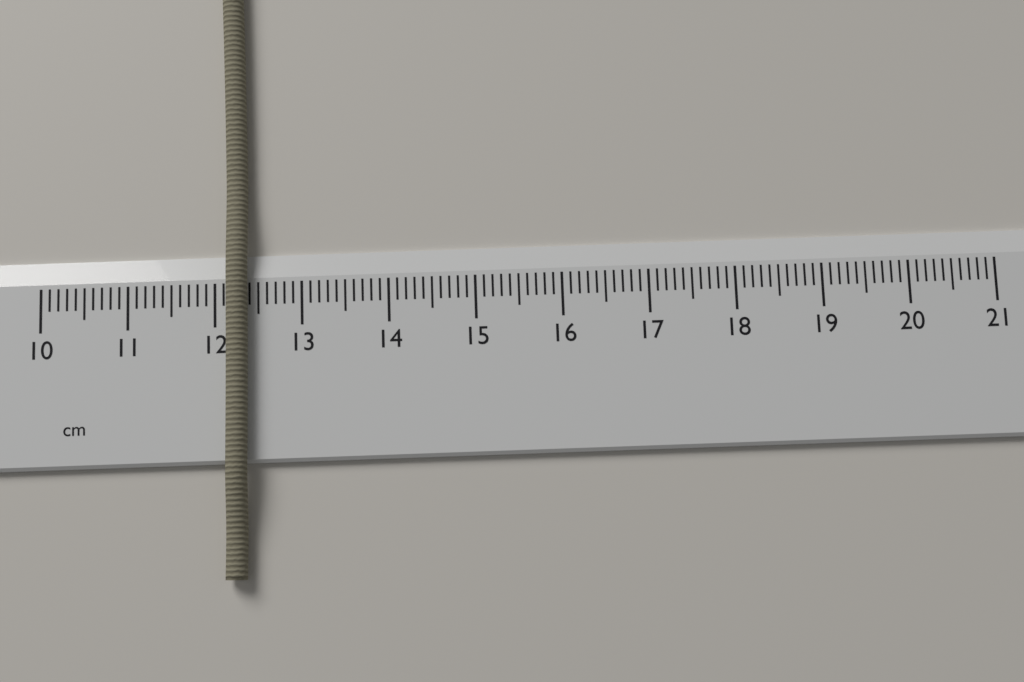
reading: 12.4 cm
